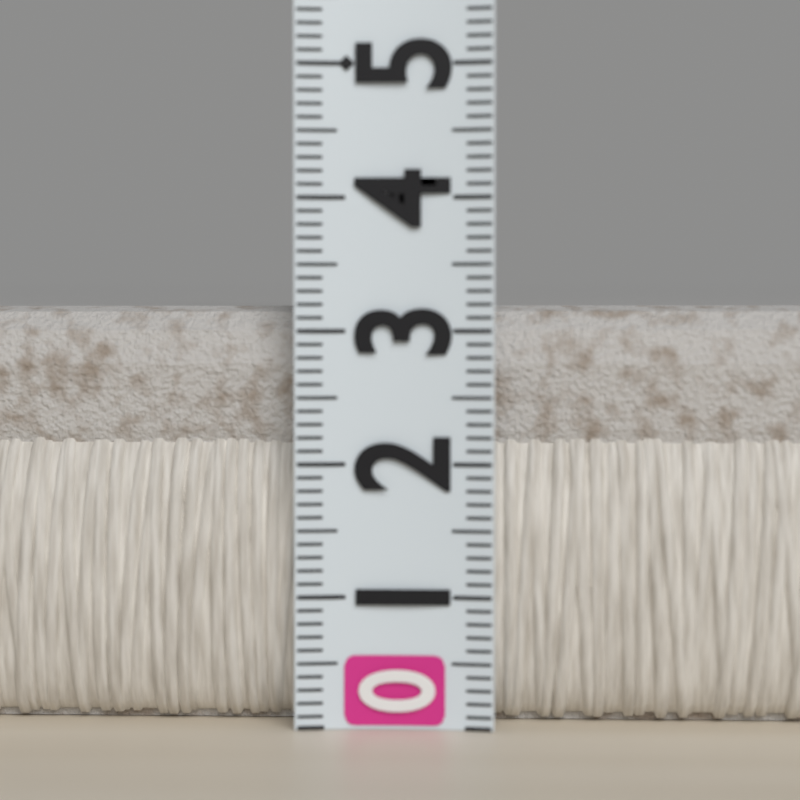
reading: 3.2 (no unit)
